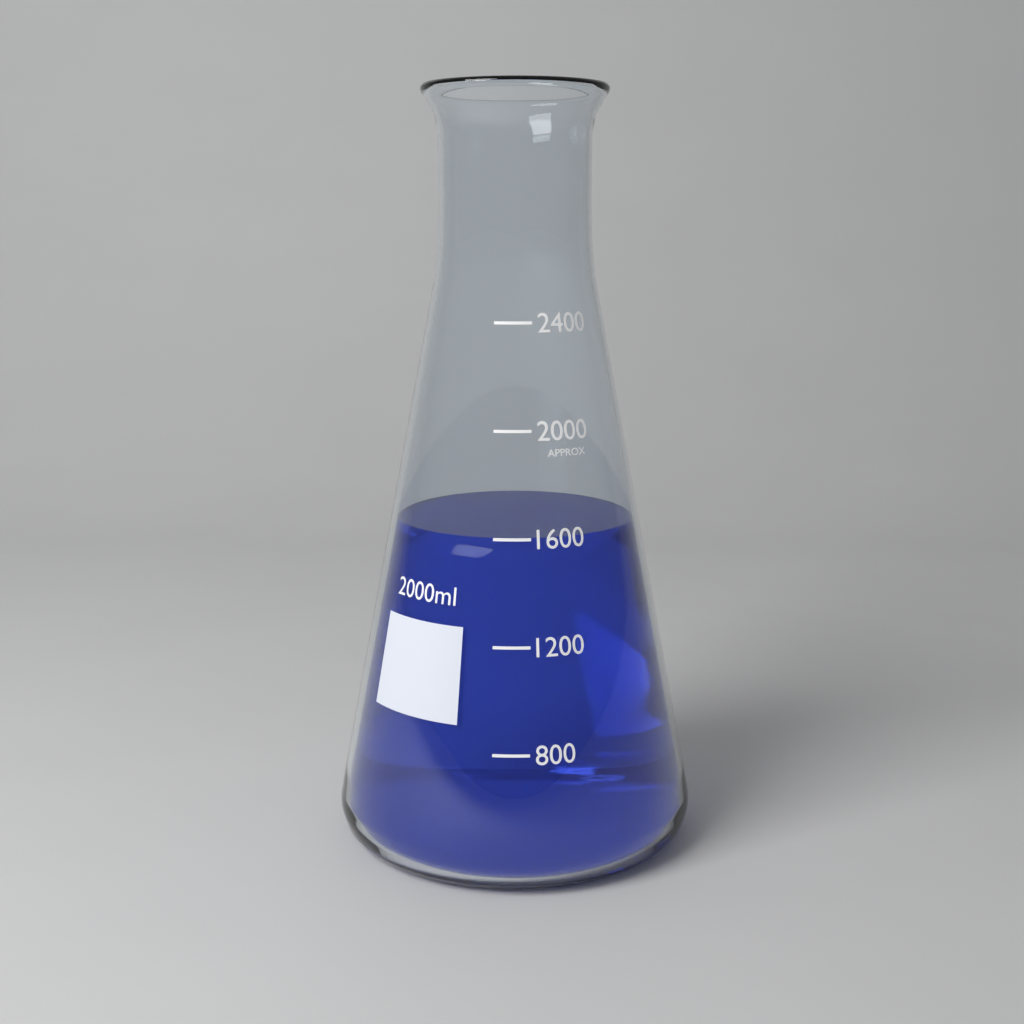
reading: 1600 ml
